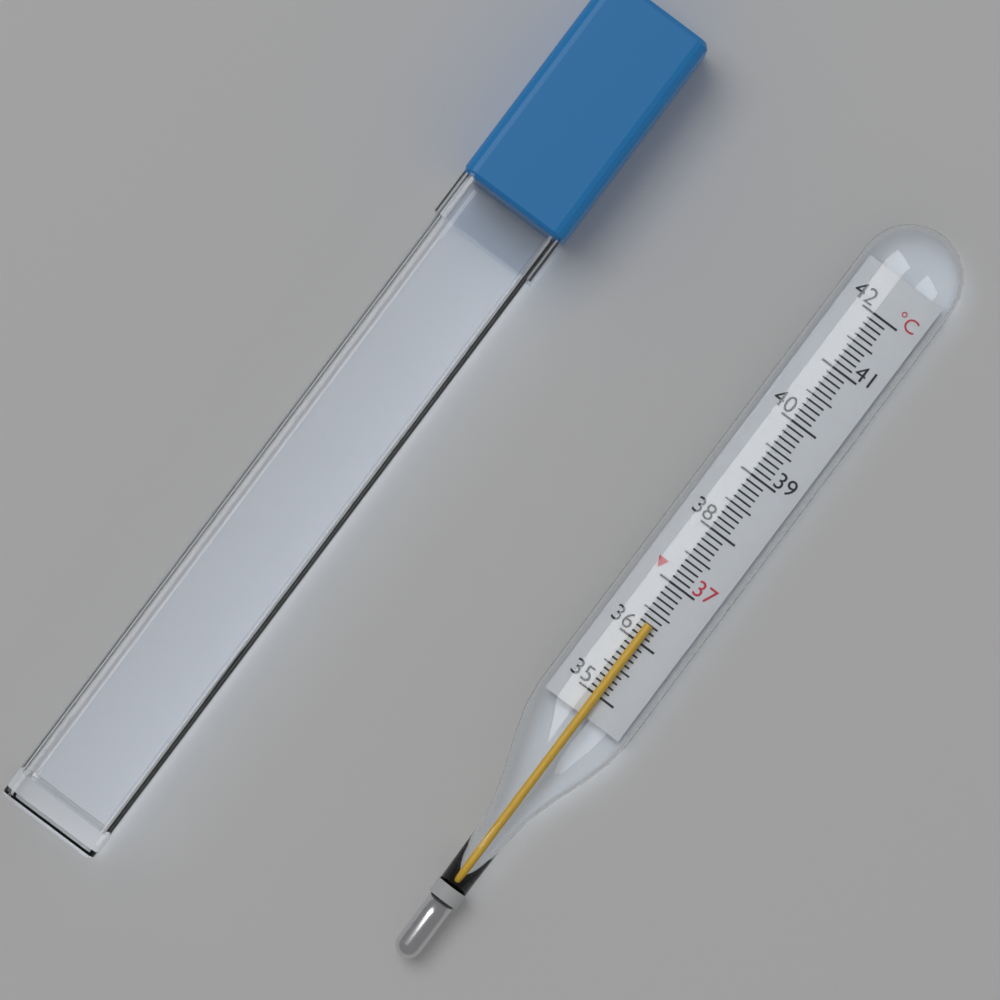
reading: 36.3 °C
